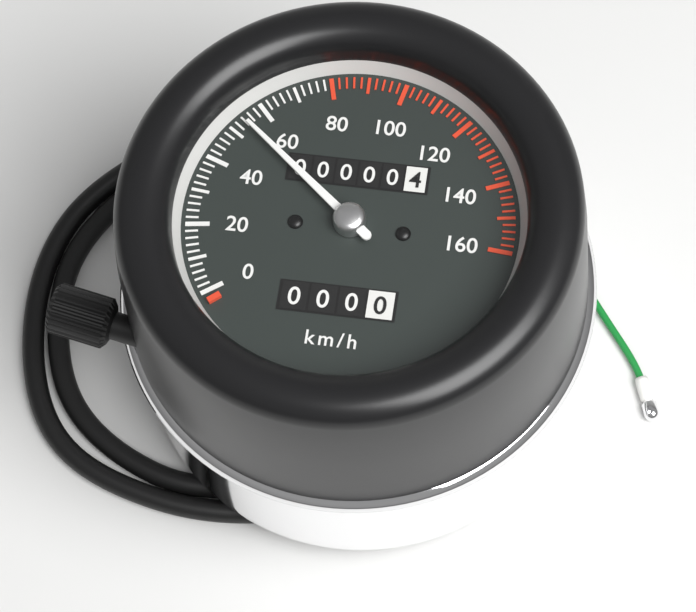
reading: 54 km/h
